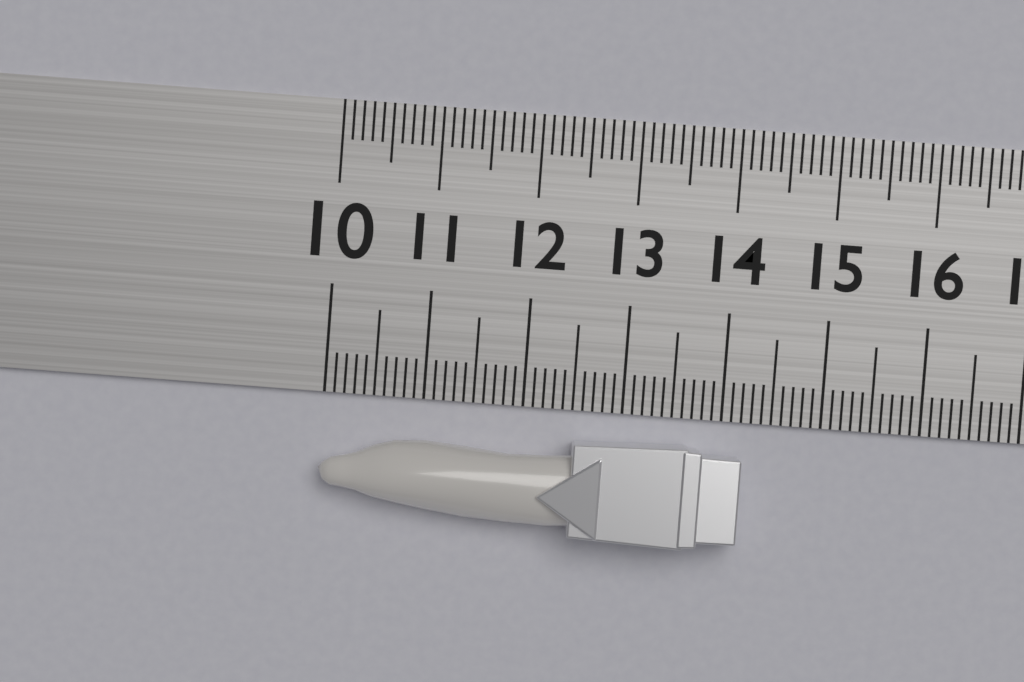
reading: 14.2 (no unit)
